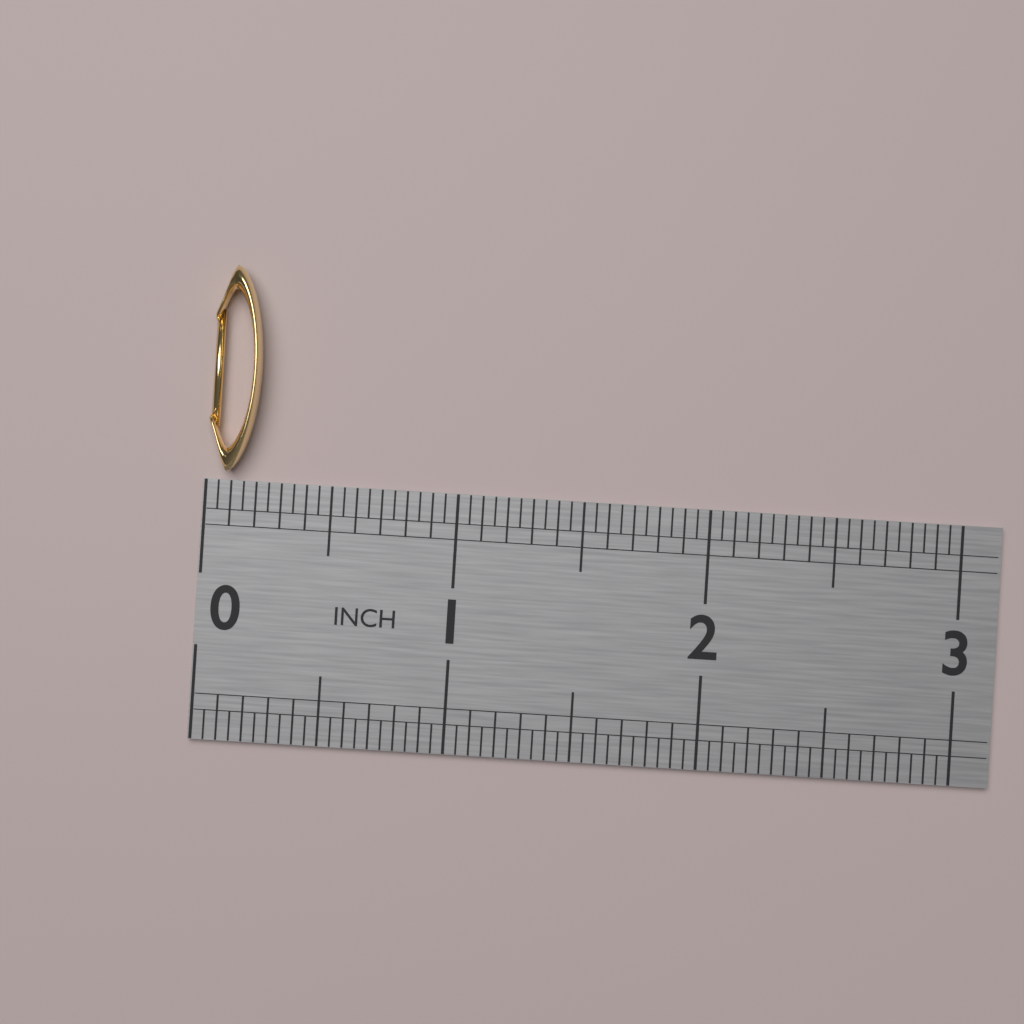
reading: 0.20 in
